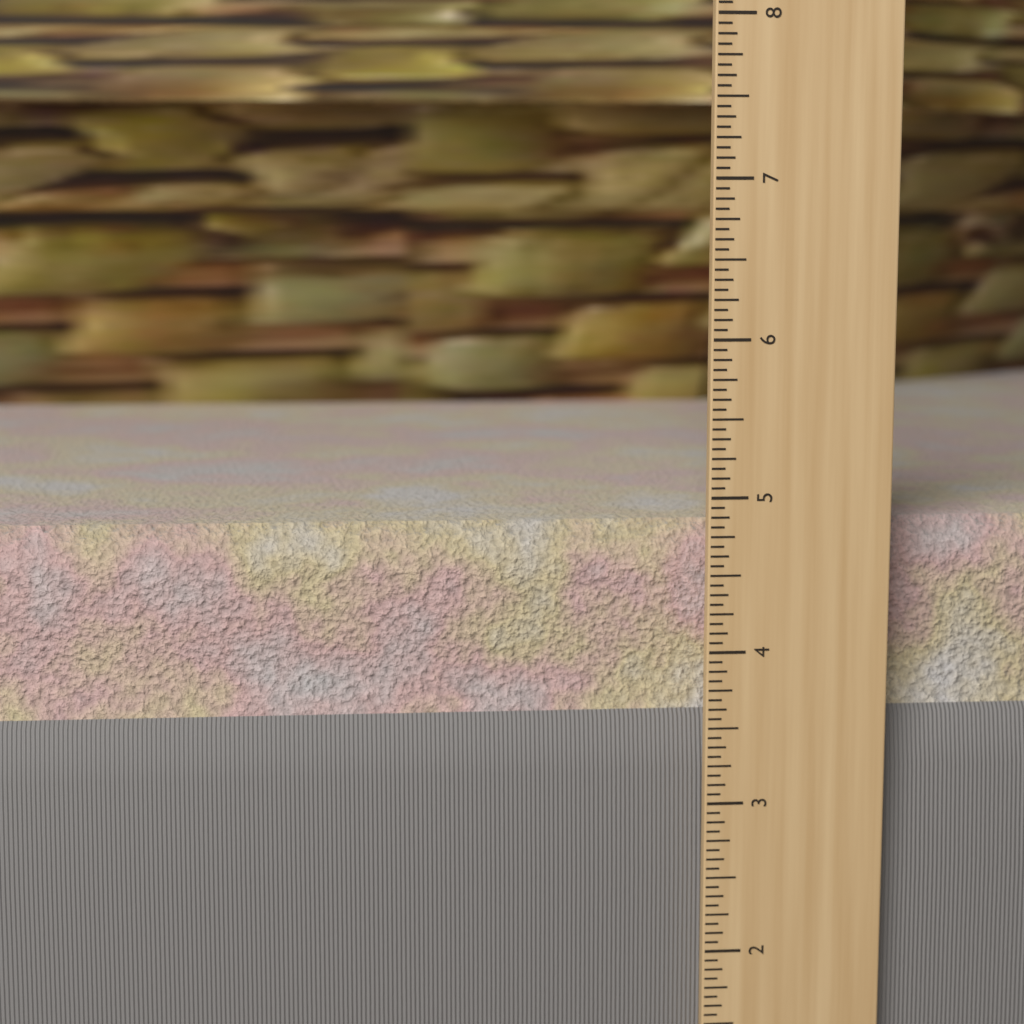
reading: 4.8125 in
